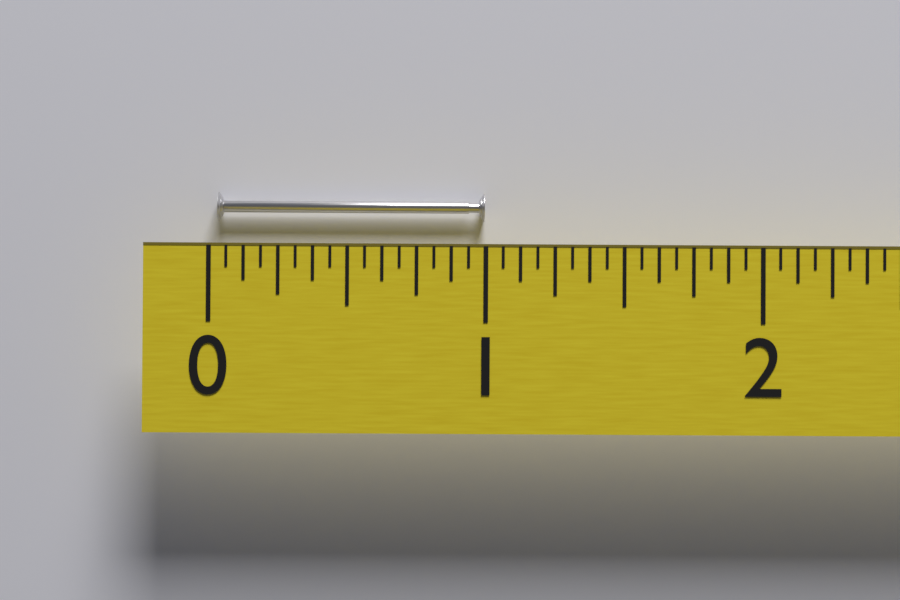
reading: 1.0000 (no unit)
